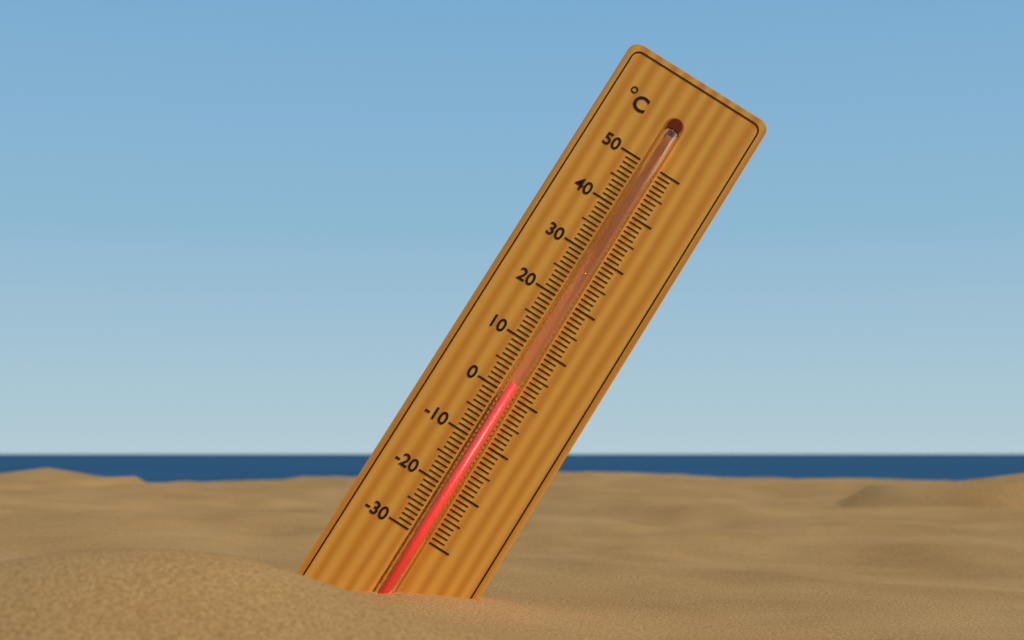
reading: 2 °C
